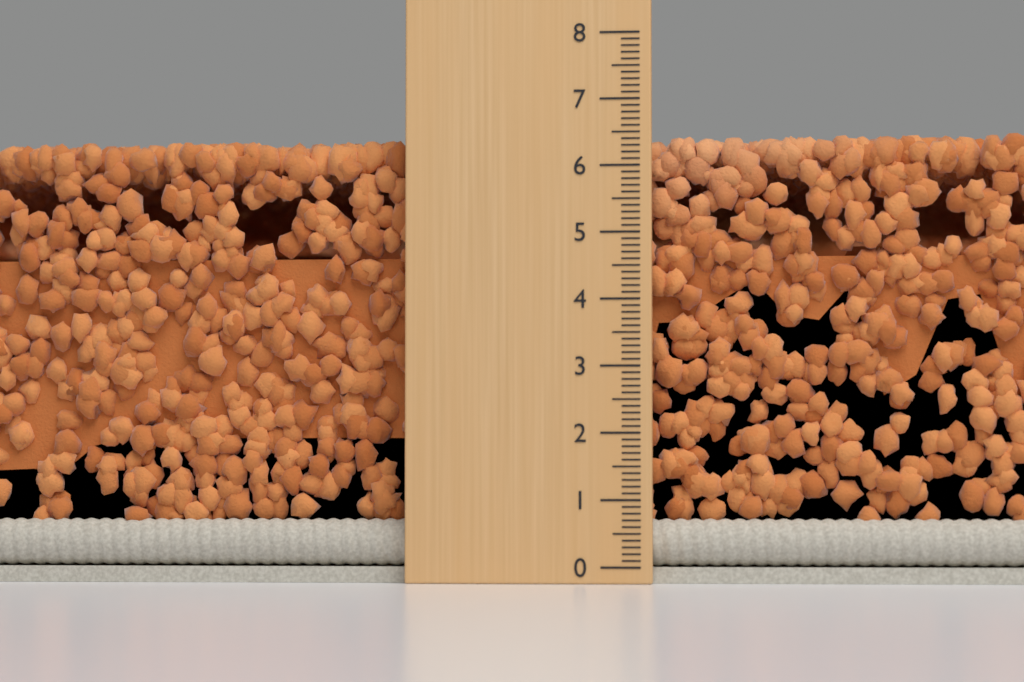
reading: 6.5 (no unit)
